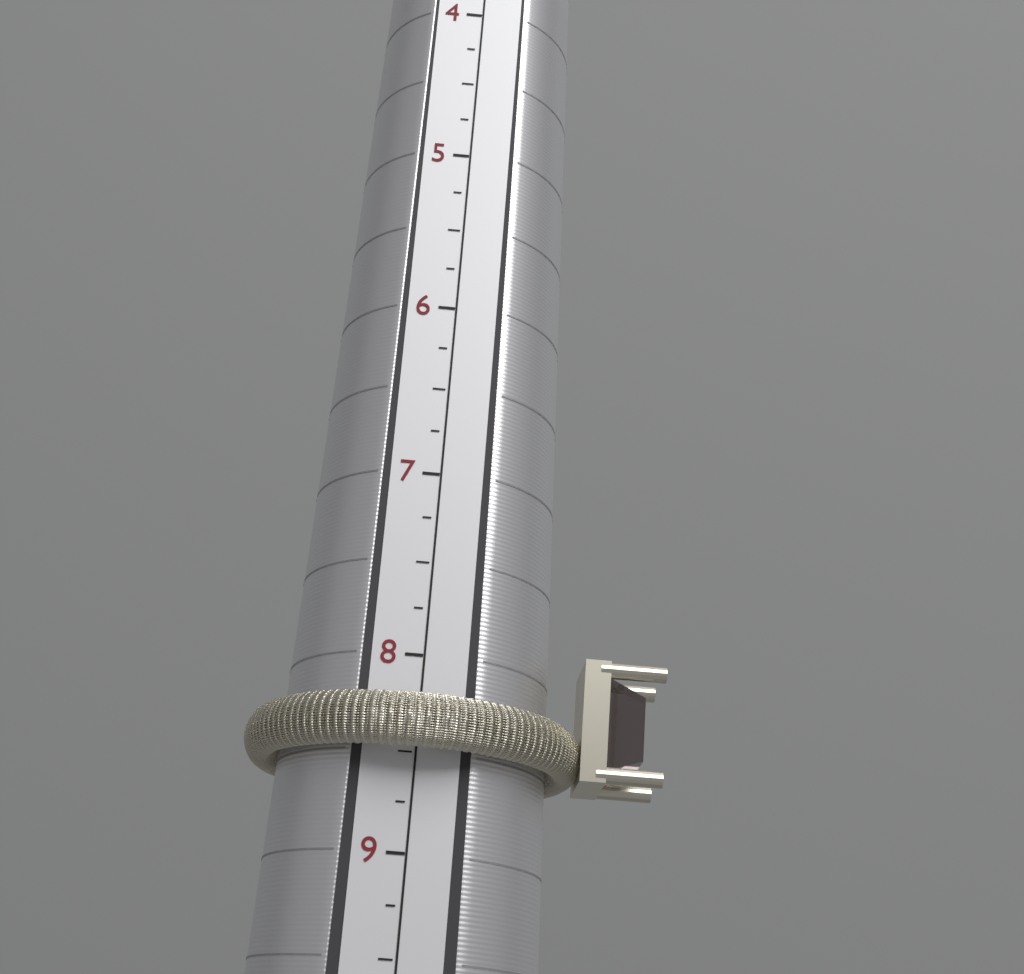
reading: 8.50 (no unit)
